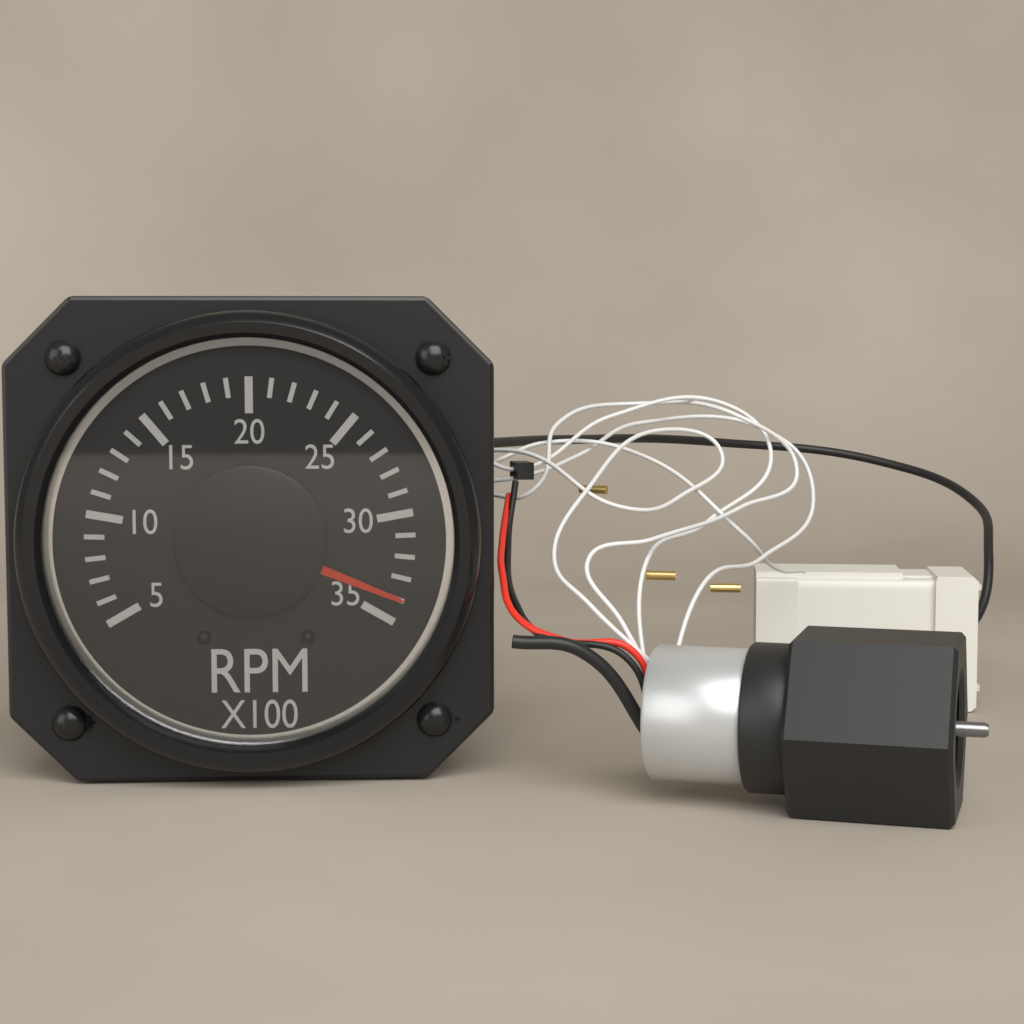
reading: 34 RPM x100
